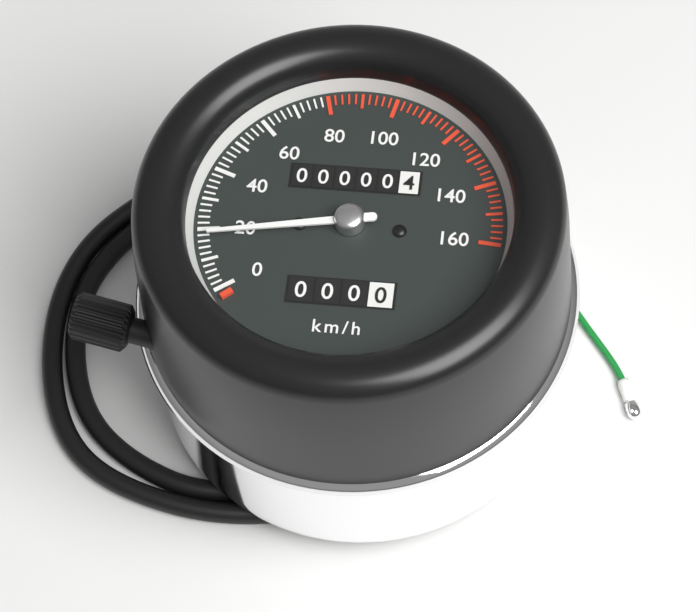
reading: 18 km/h
